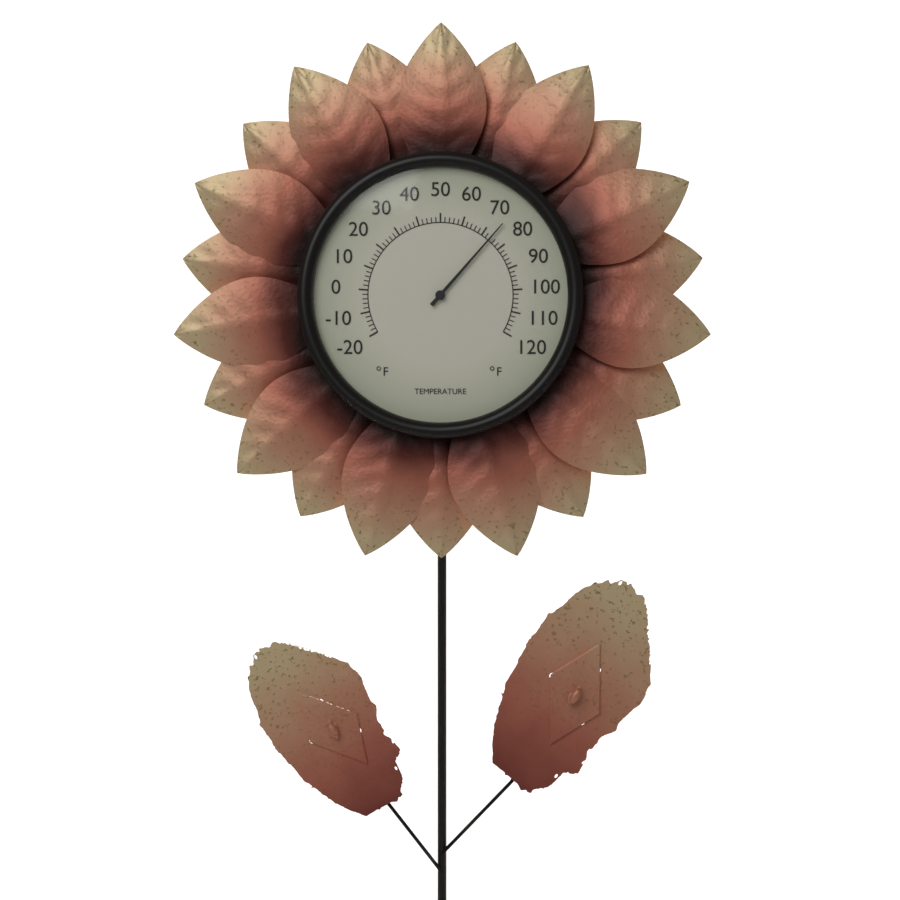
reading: 74 °F
